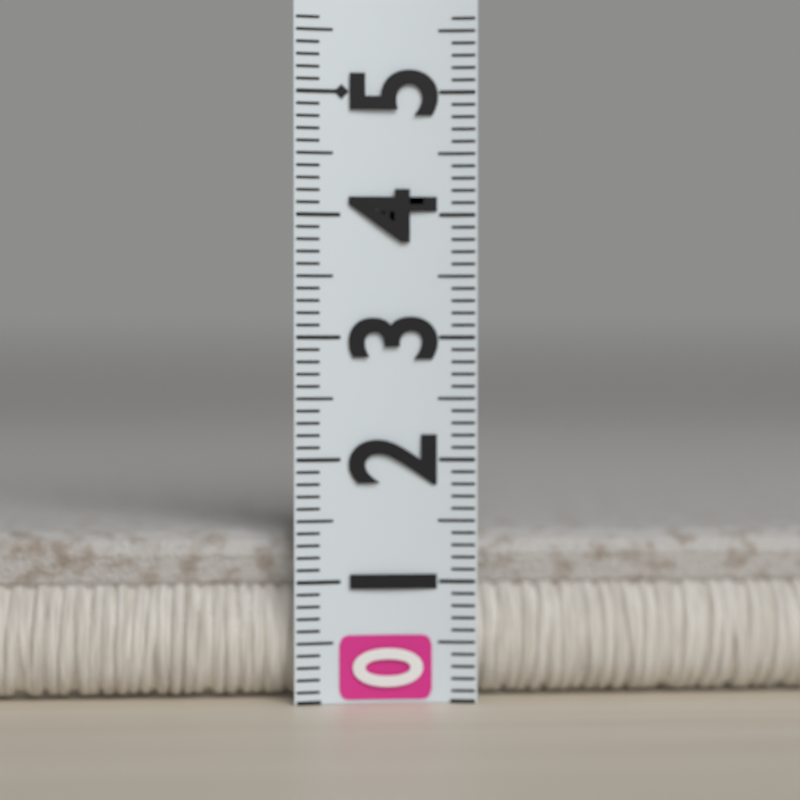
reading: 1.4 (no unit)
